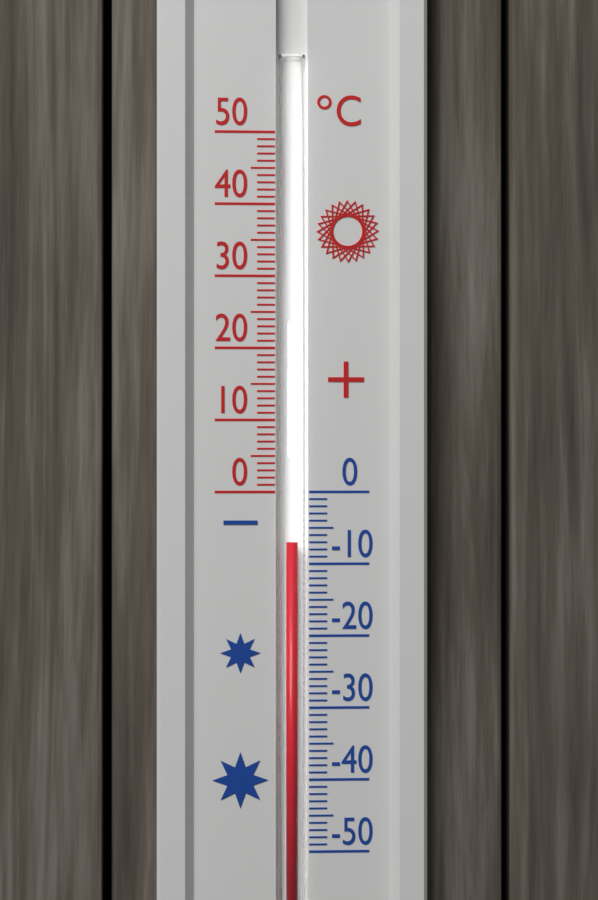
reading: -7 °C
